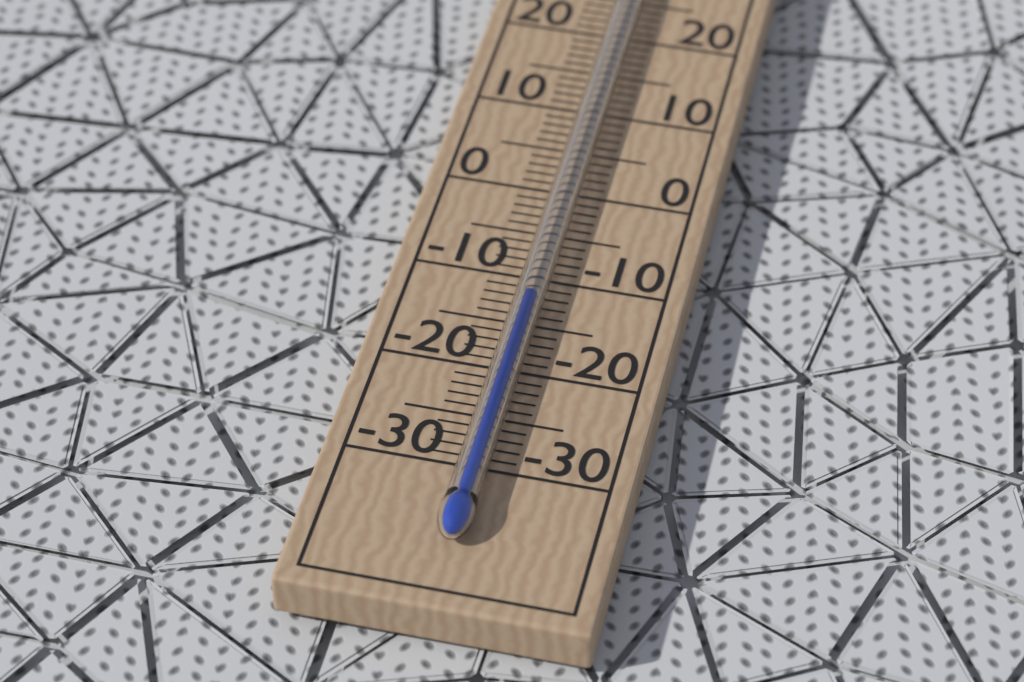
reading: -13 °C
